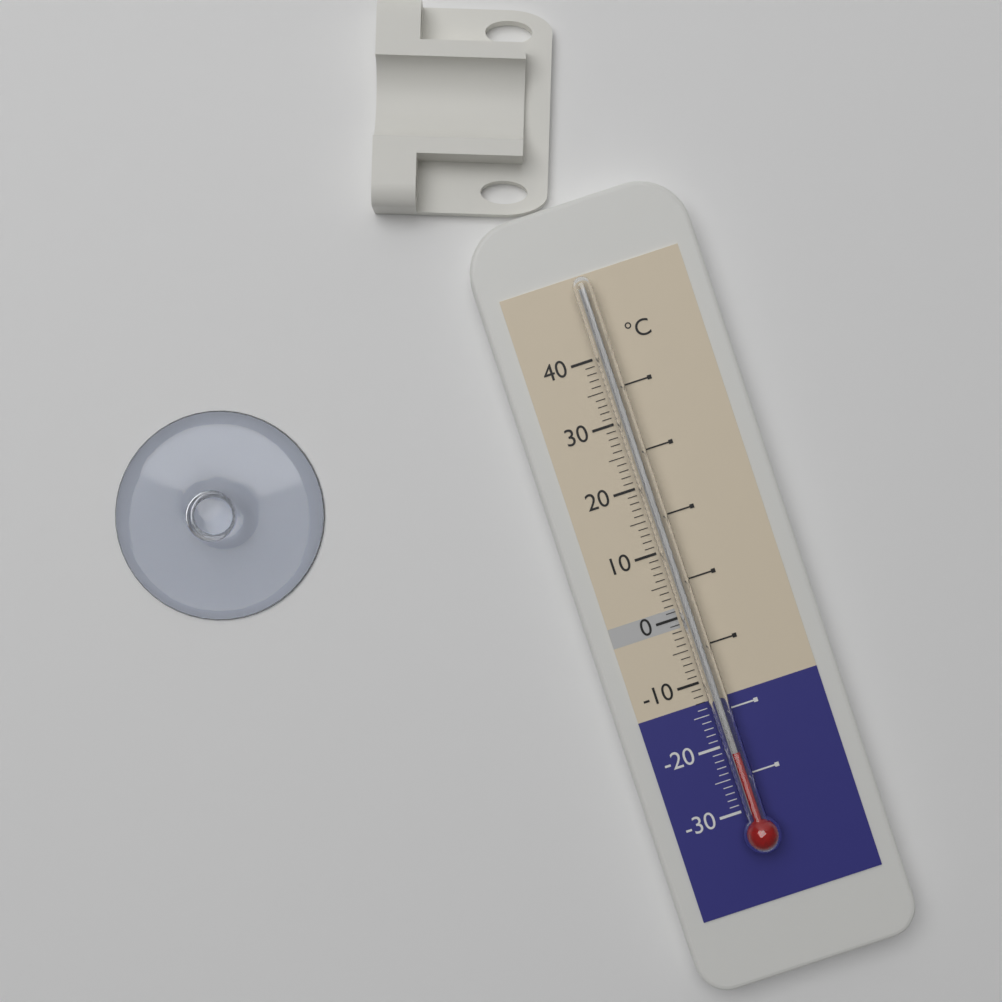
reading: -21 °C
